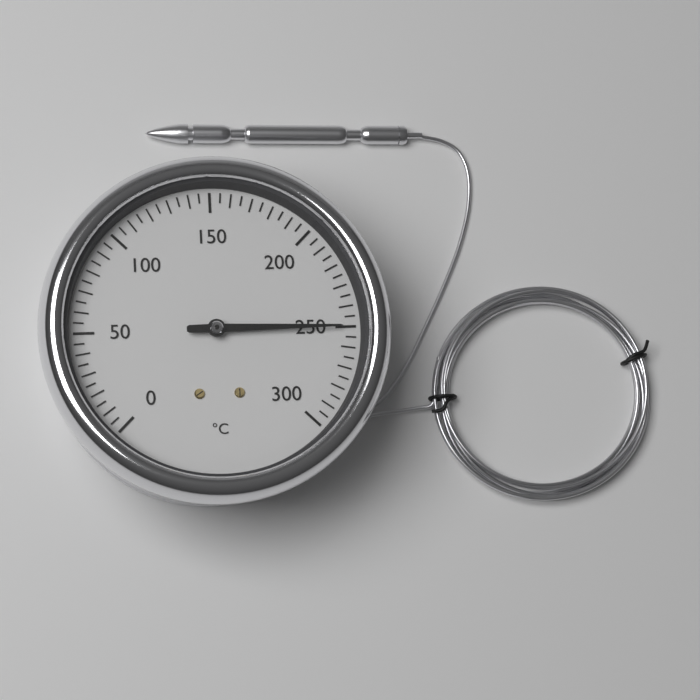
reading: 250 °C
